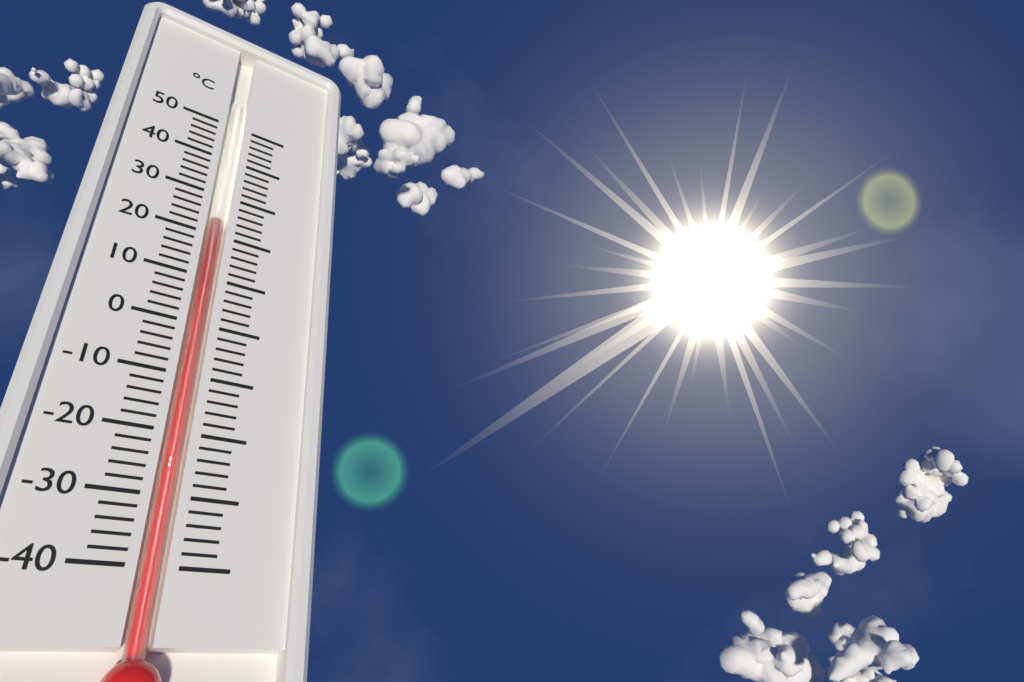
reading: 24 °C
